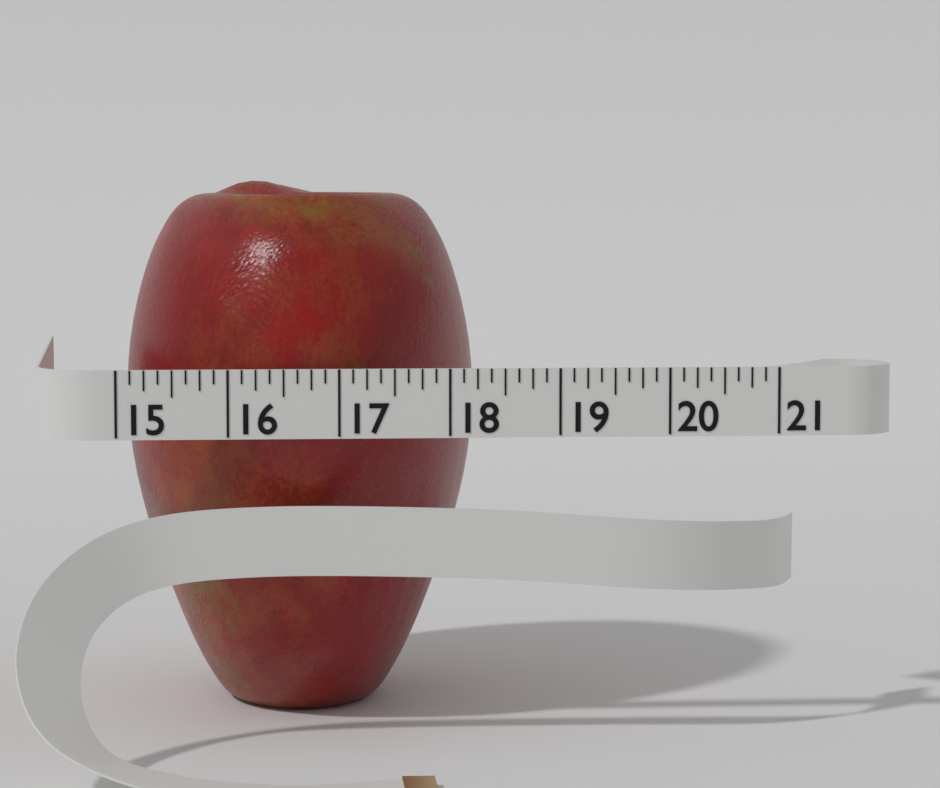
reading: 18.375 (no unit)
